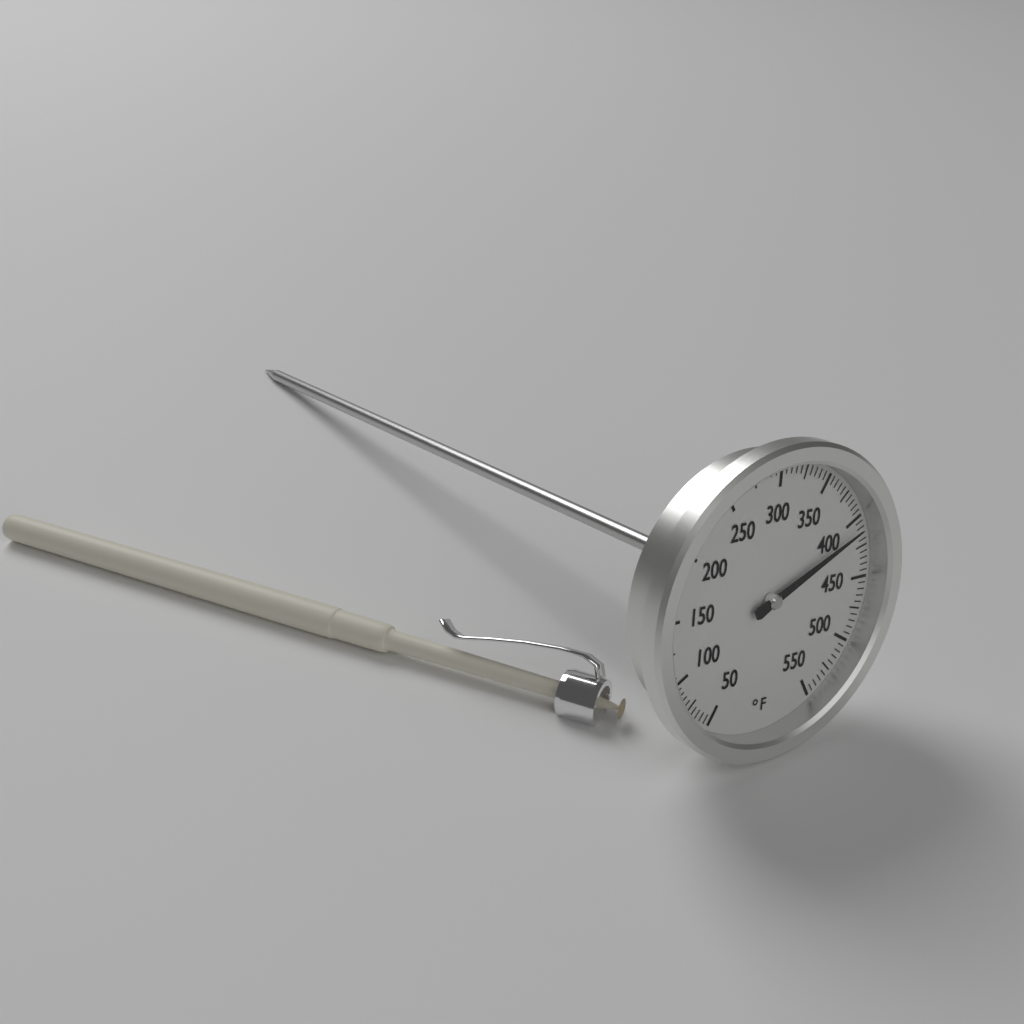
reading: 410 °F
